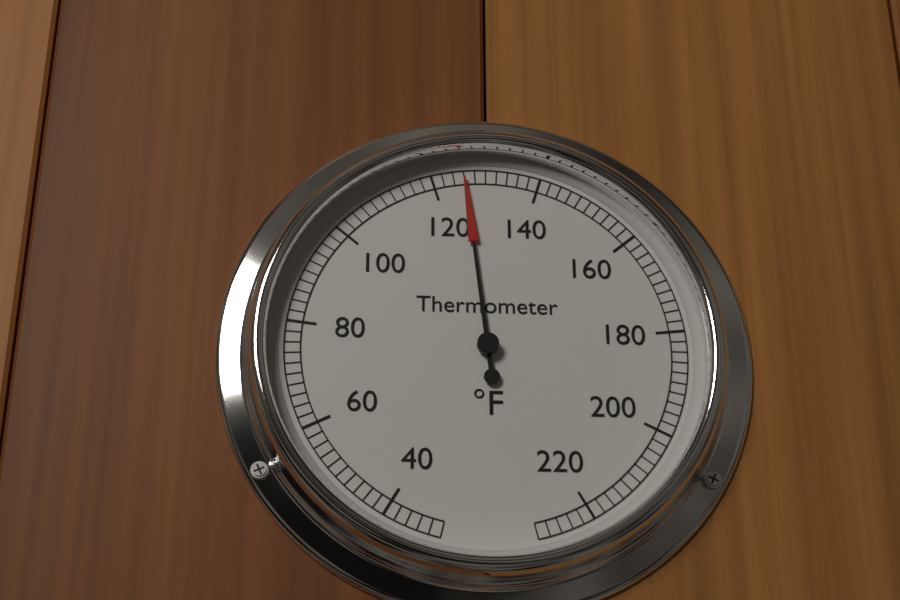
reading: 126 °F
